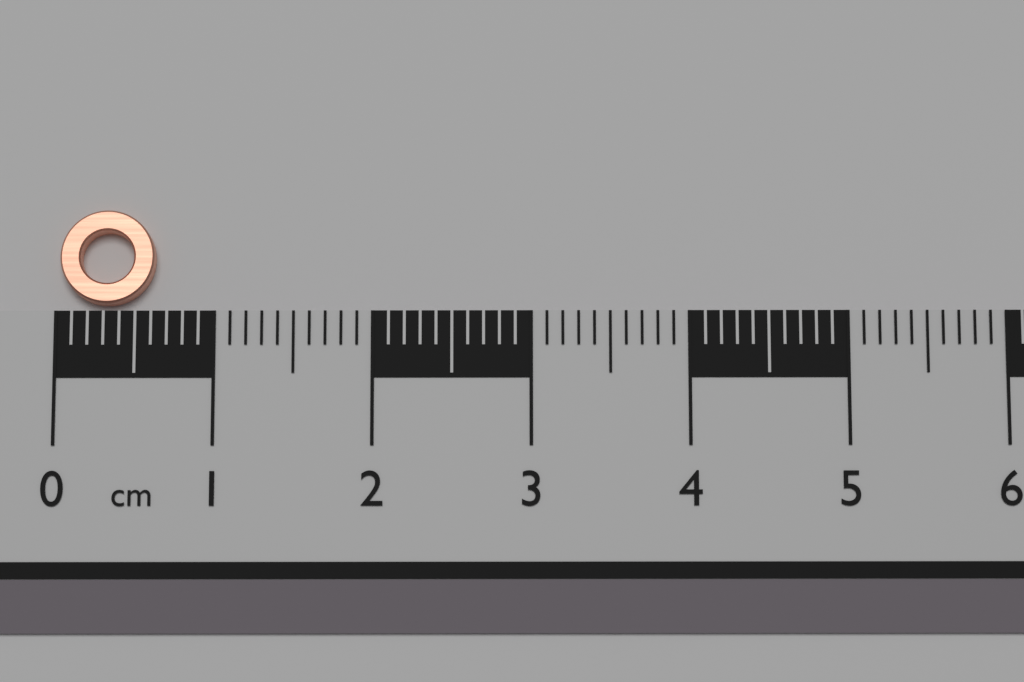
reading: 0.6 cm
